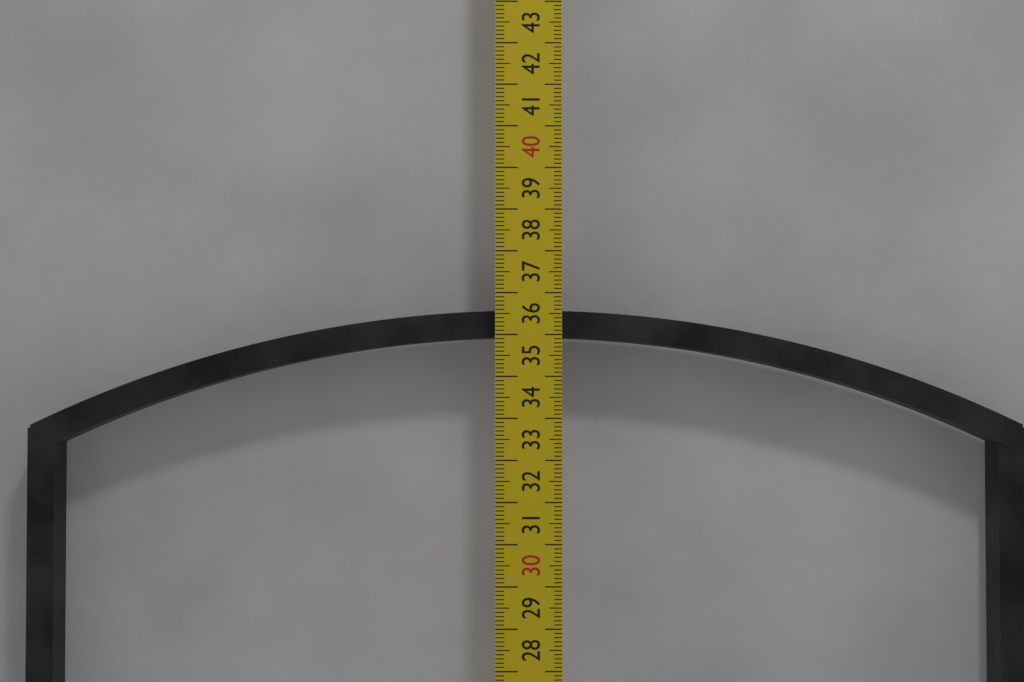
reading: 35.6 cm
